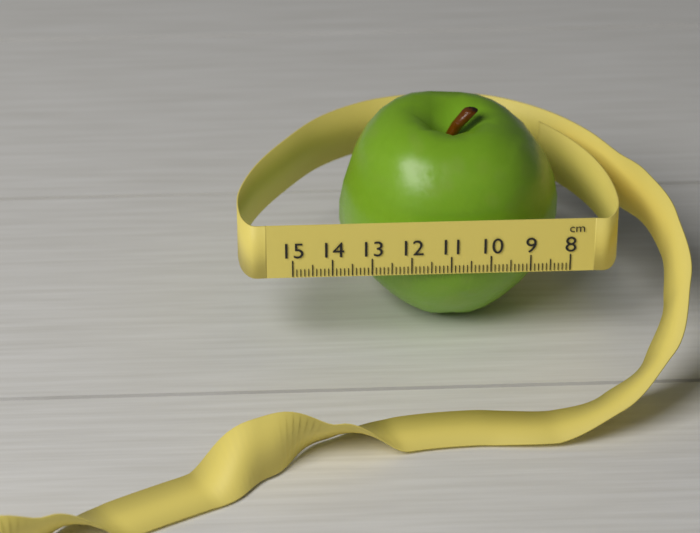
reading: 13.7 cm
